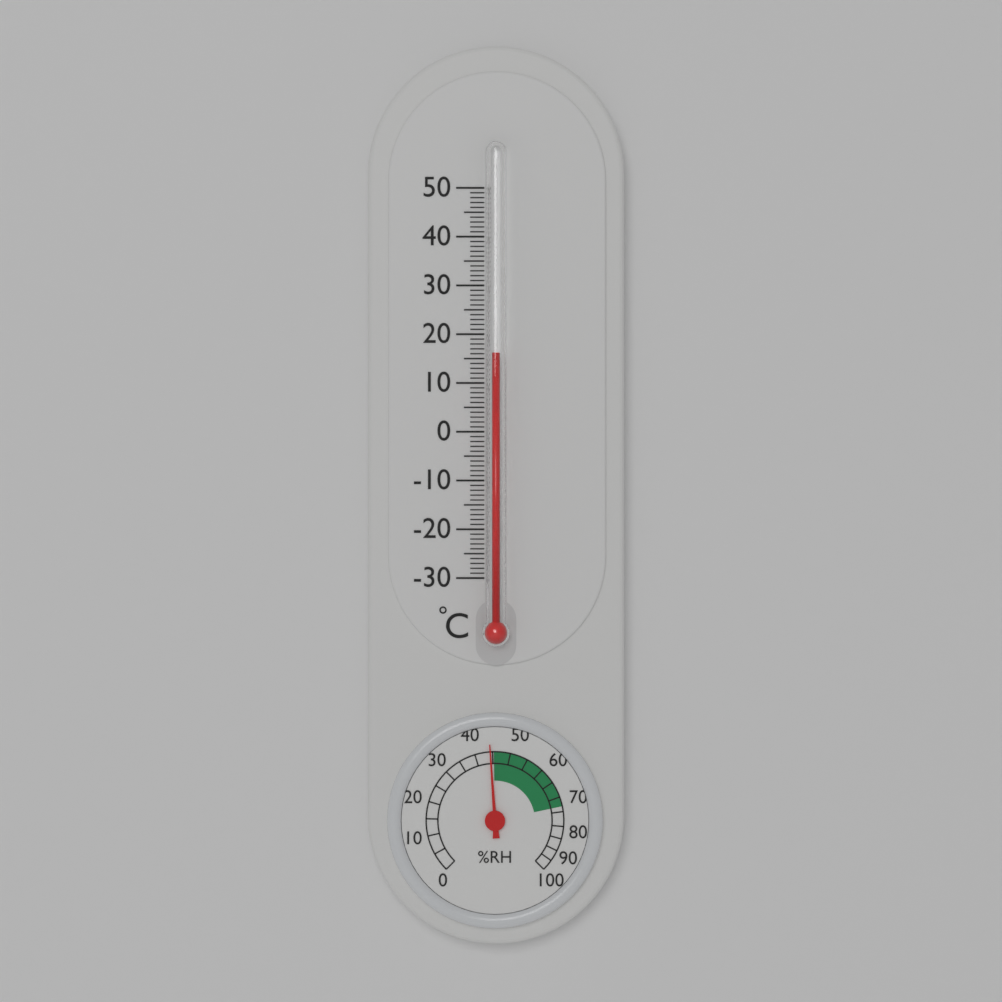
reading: 16 °C
